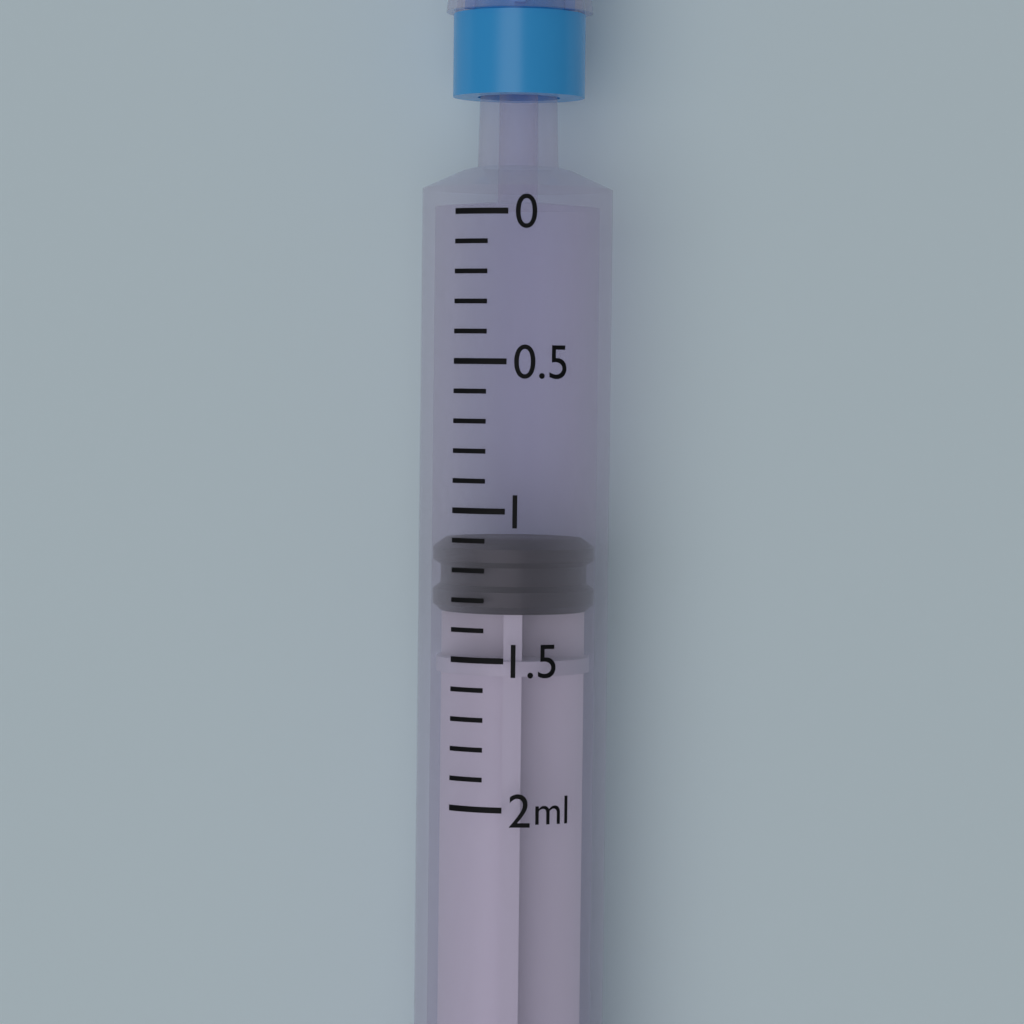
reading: 1.1 ml
